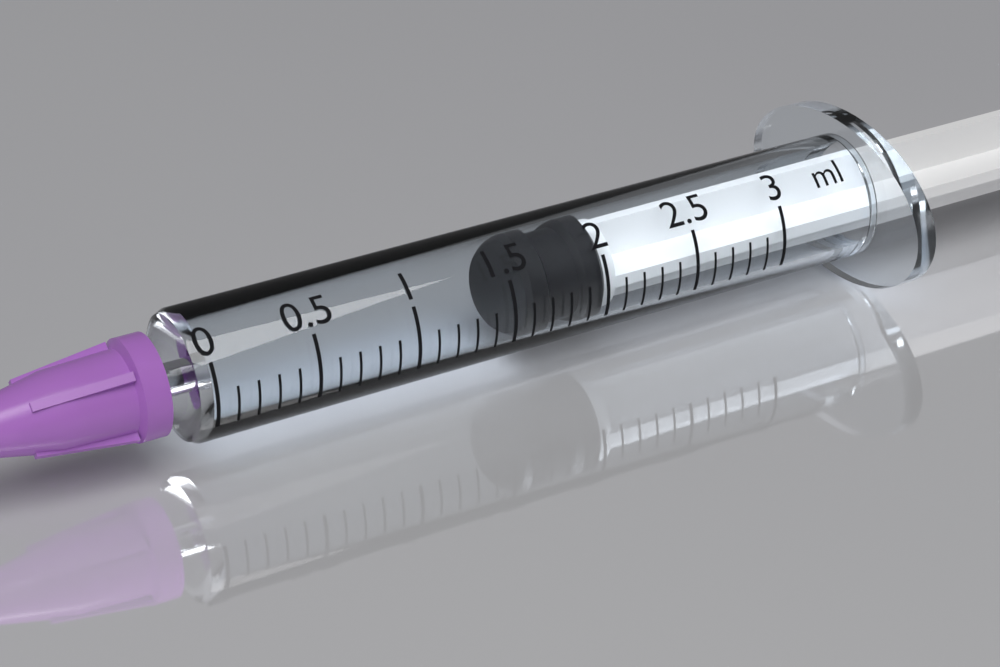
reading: 1.6 ml
